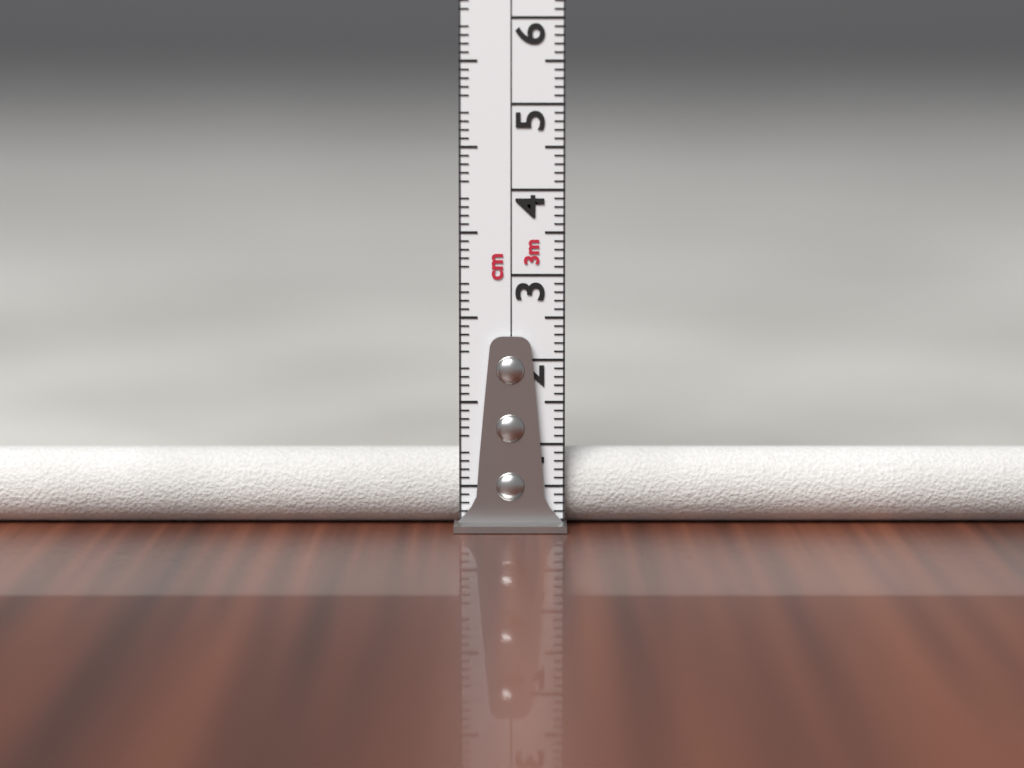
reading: 0.9 cm
